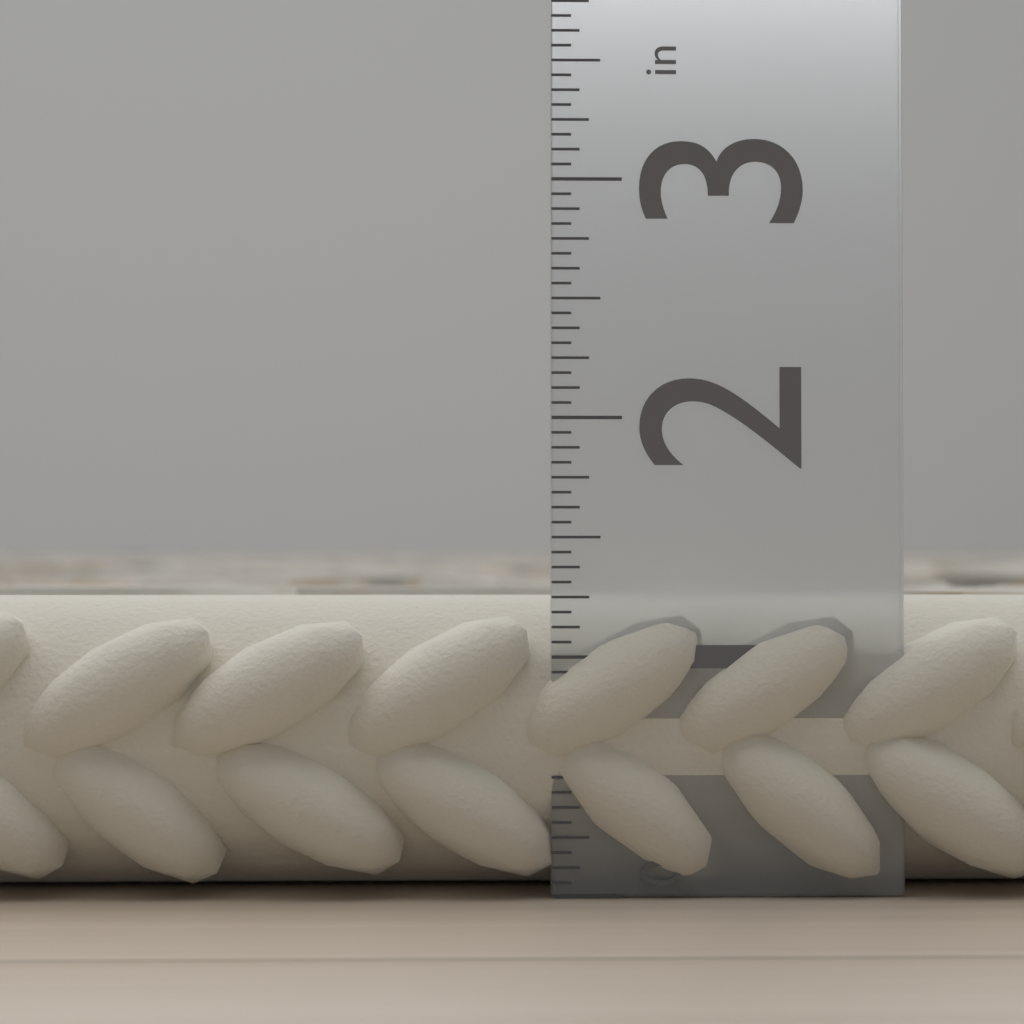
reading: 1.2500 in
